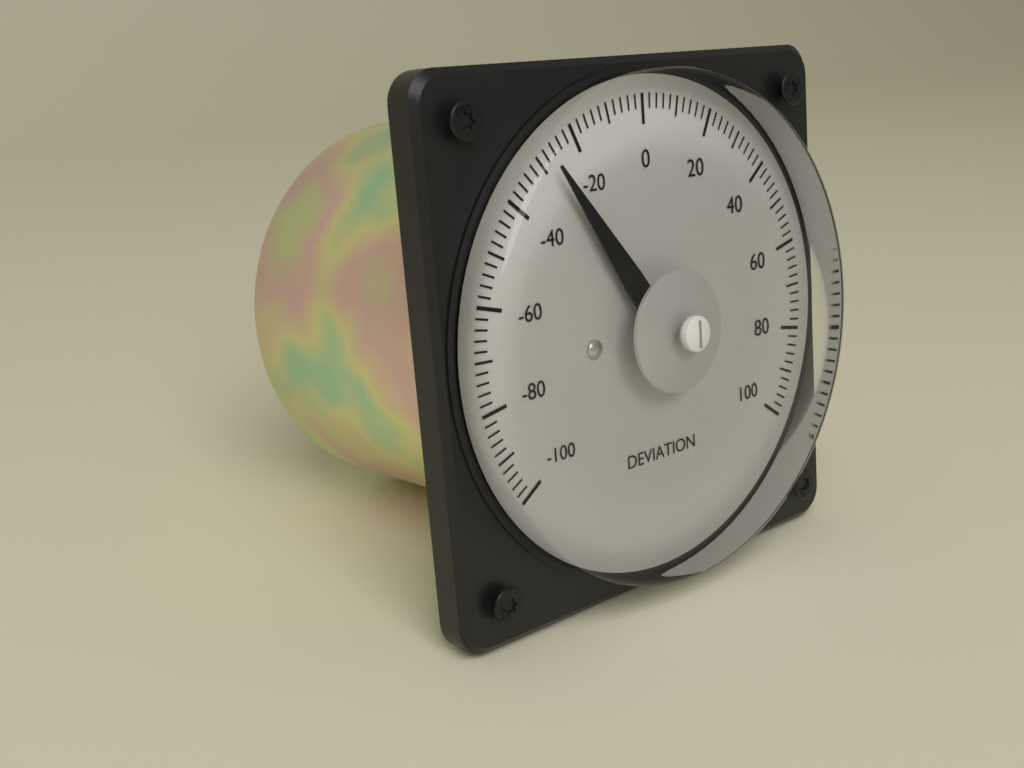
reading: -28 (no unit)
